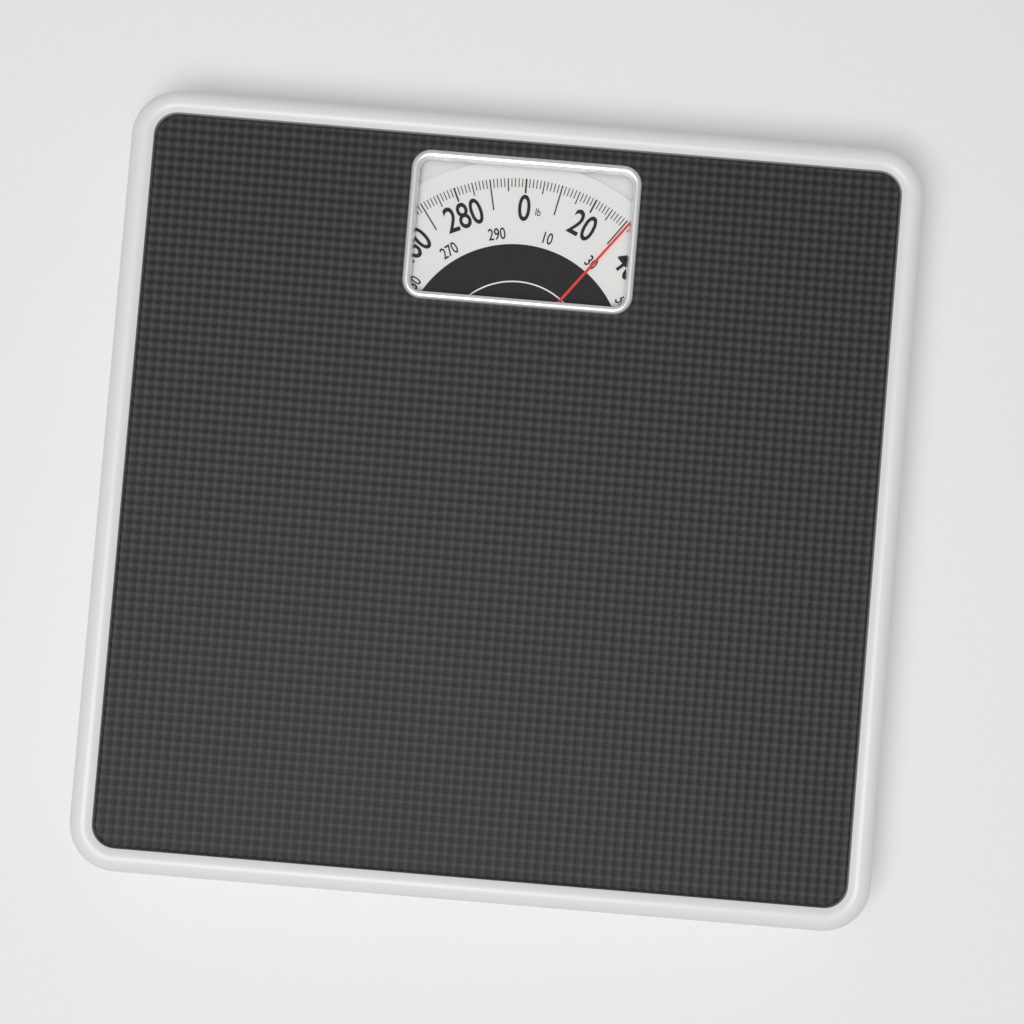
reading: 31 lb
